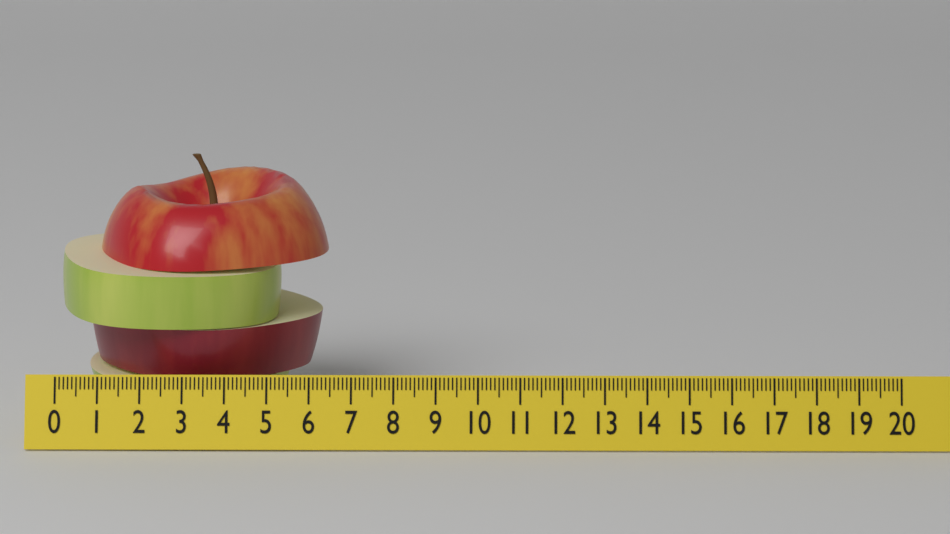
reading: 6.4 (no unit)
